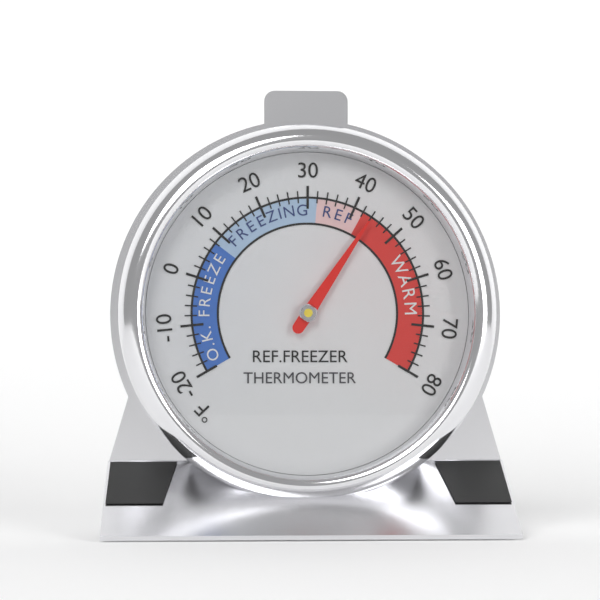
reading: 44 °F
